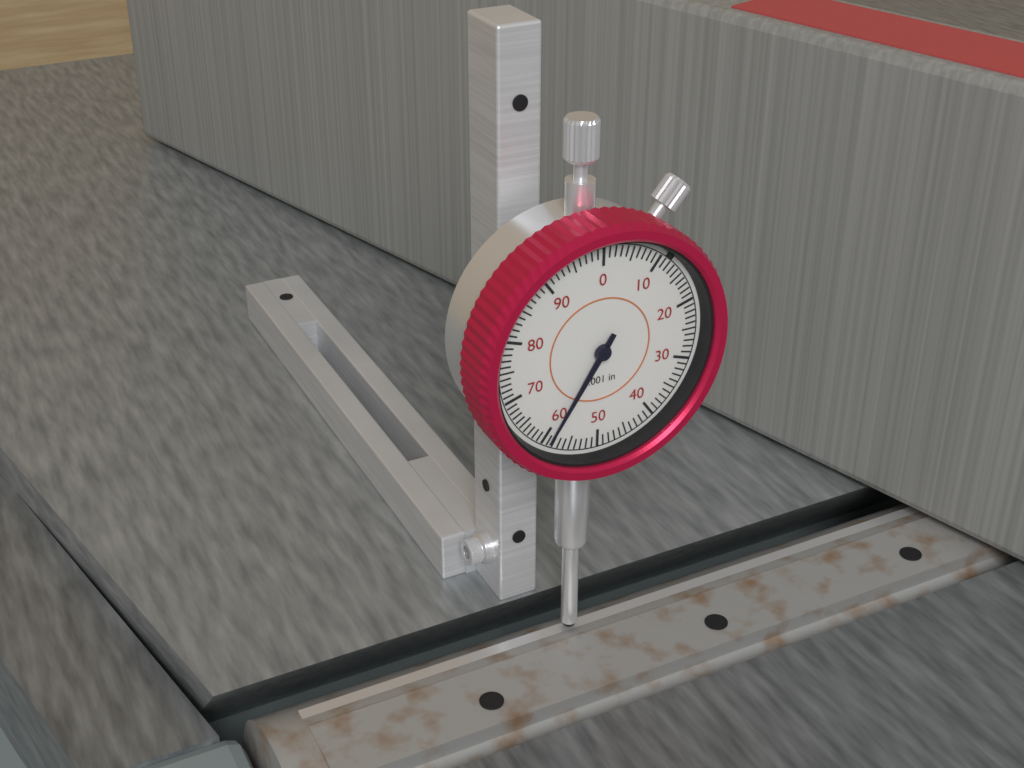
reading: 0.059 in
